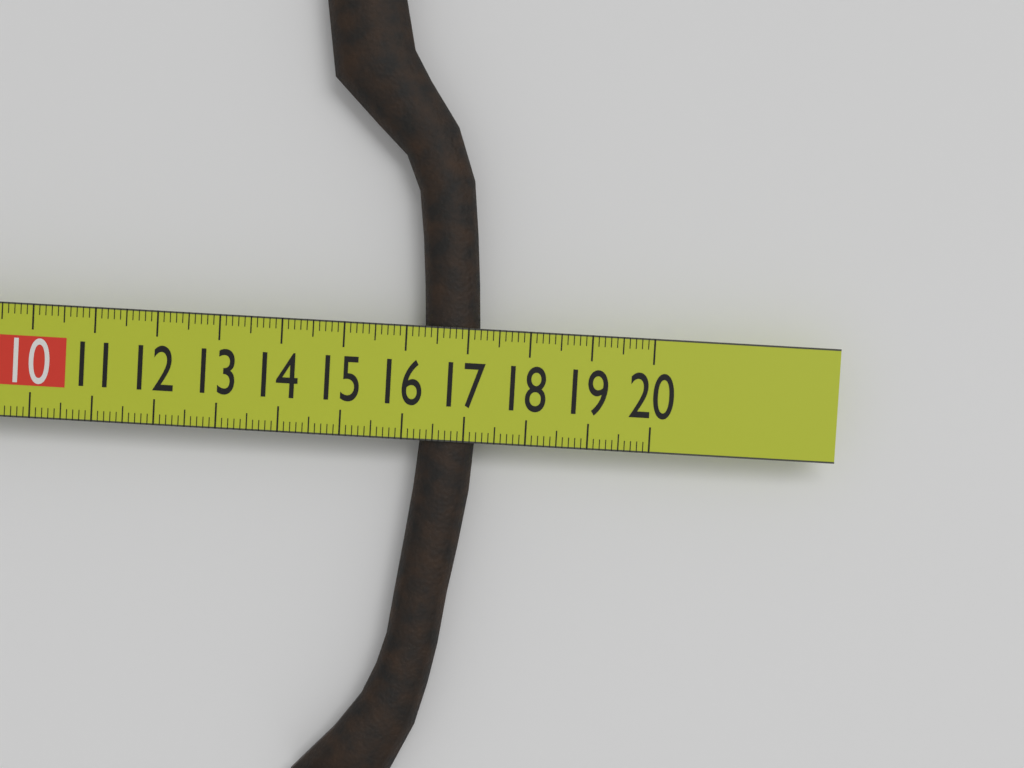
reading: 17.2 cm
